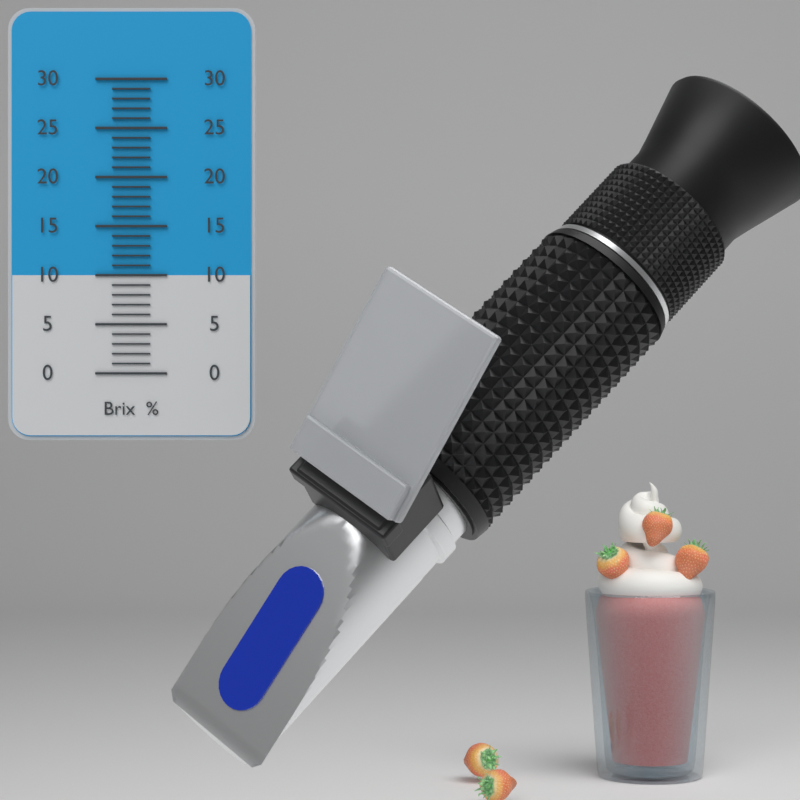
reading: 10 Brix %
